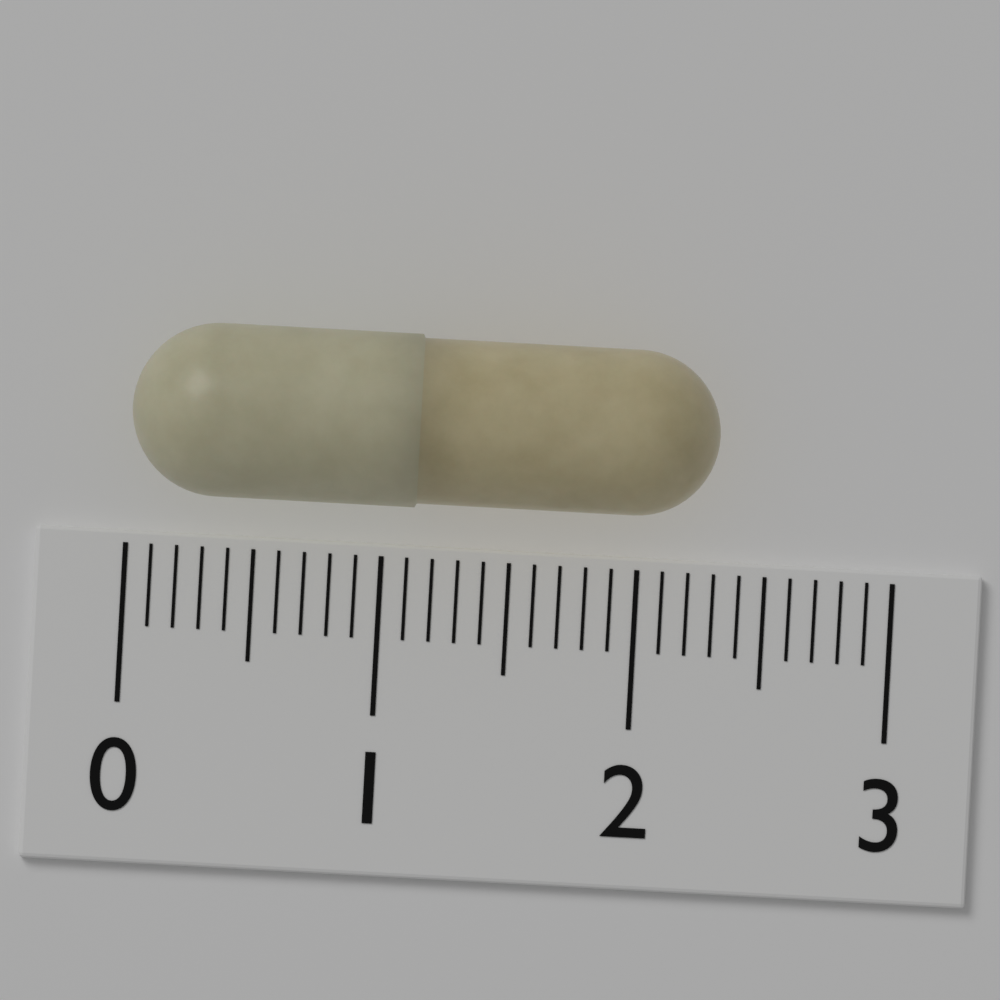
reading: 2.3 (no unit)
